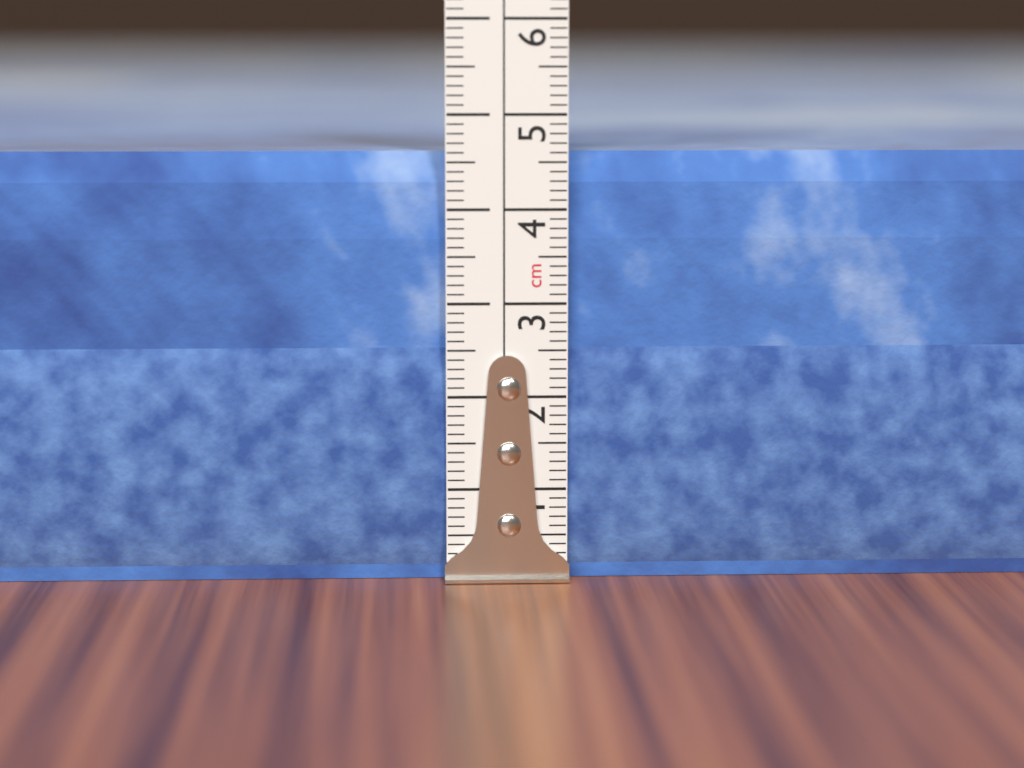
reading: 4.6 cm
